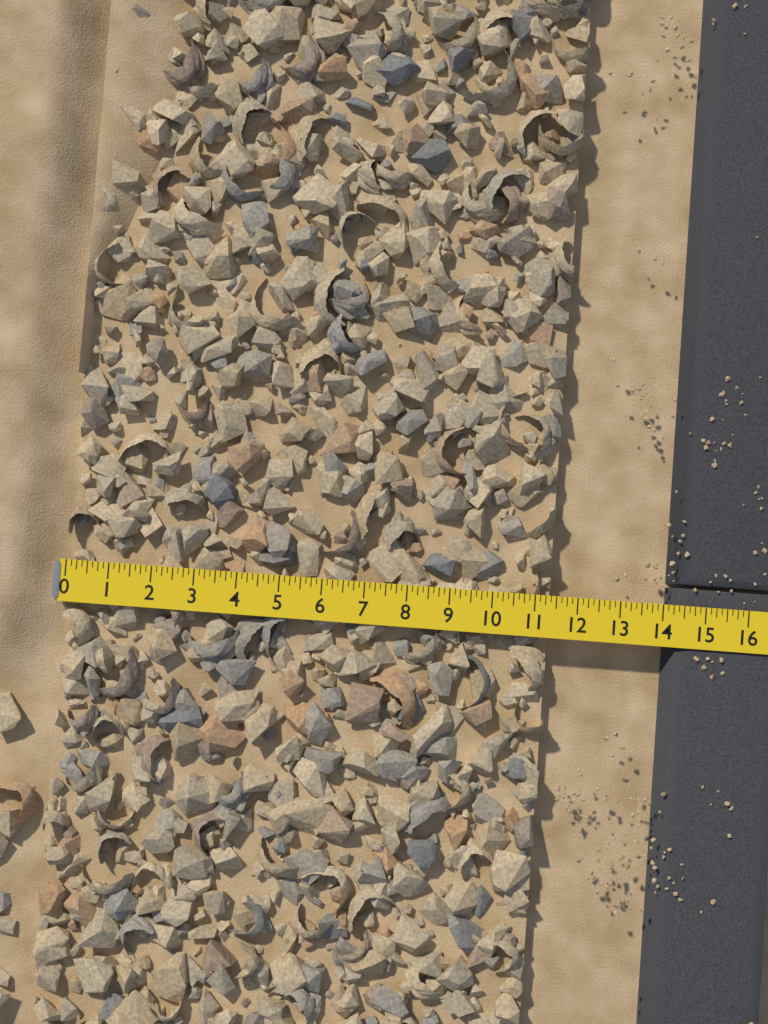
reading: 11.375 (no unit)
